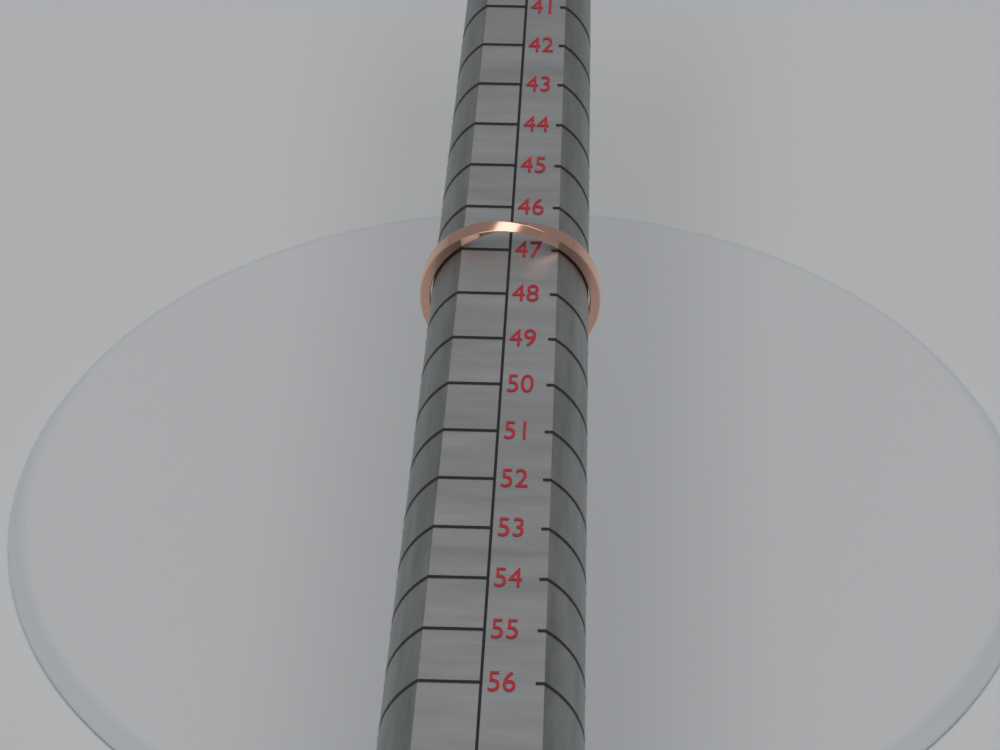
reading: 47 (no unit)
